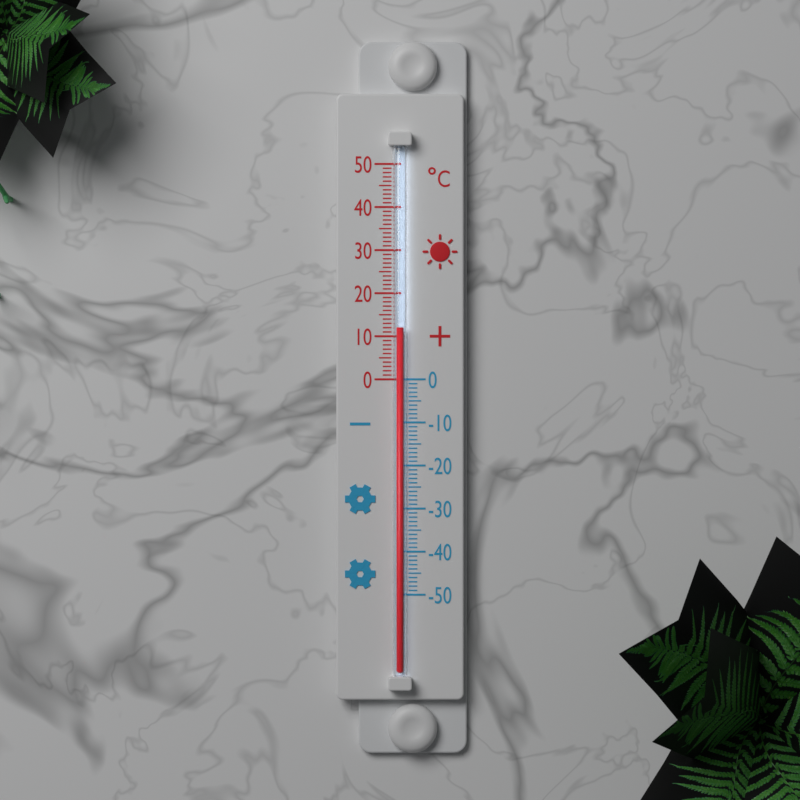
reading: 12 °C
